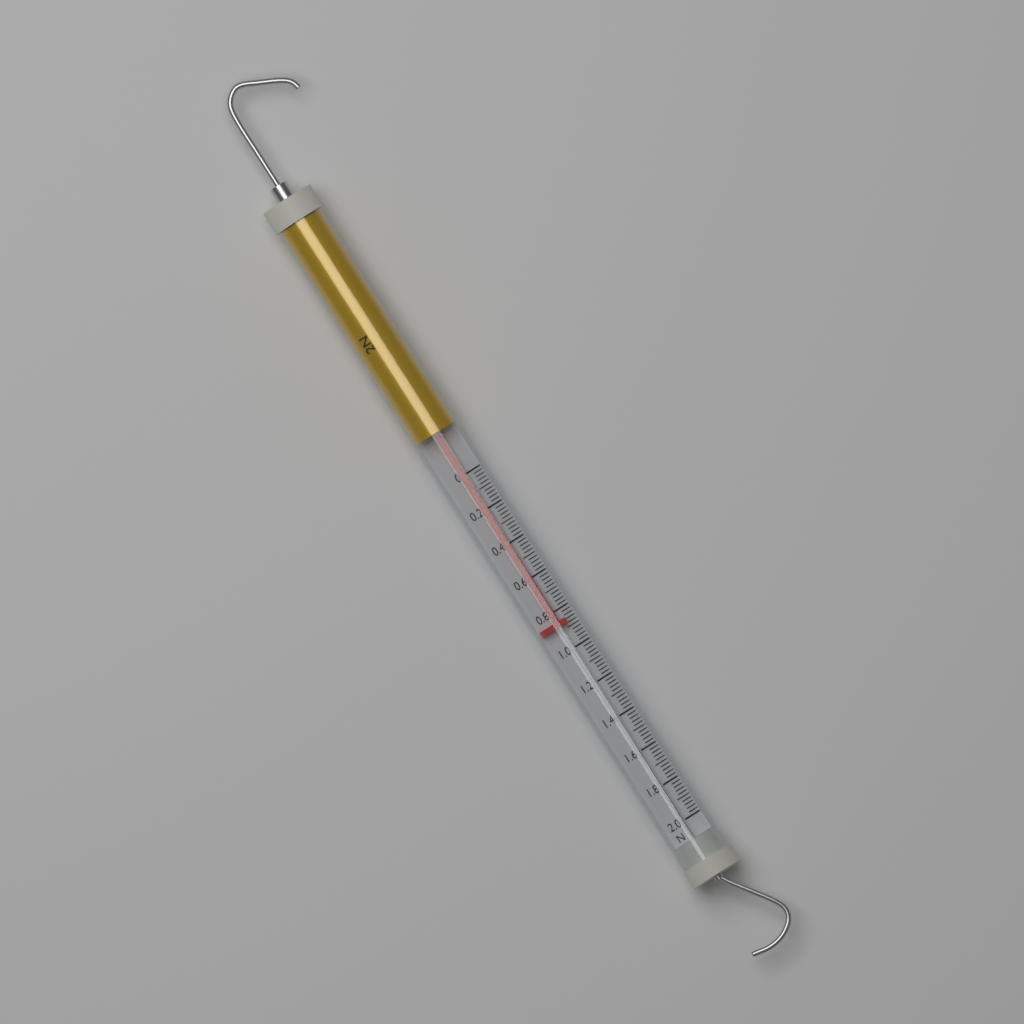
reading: 0.88 N
